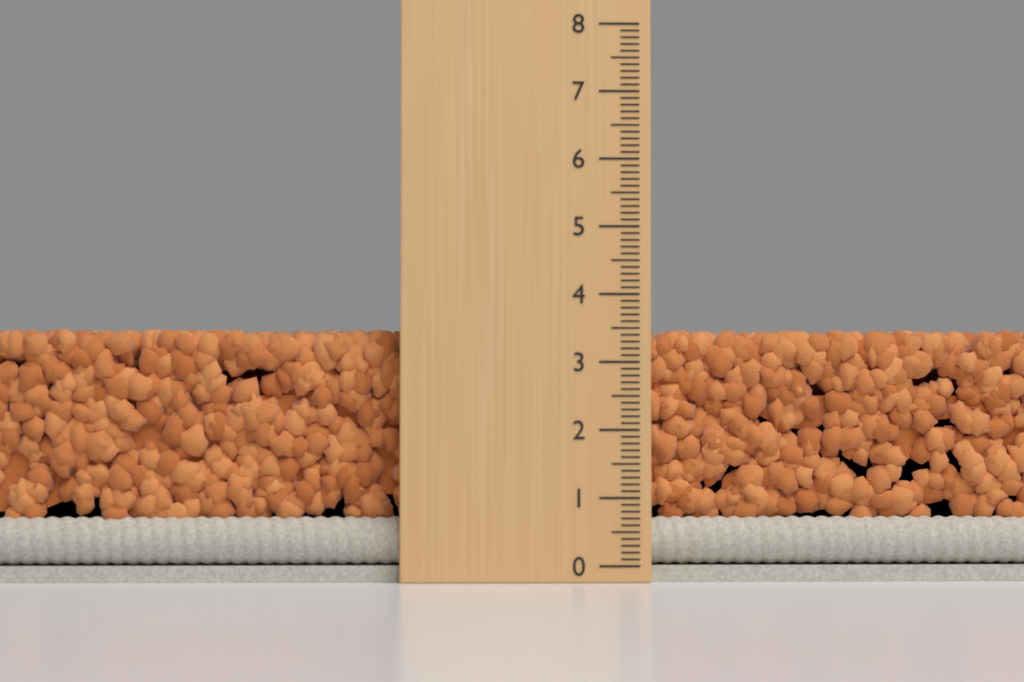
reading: 3.5 (no unit)
